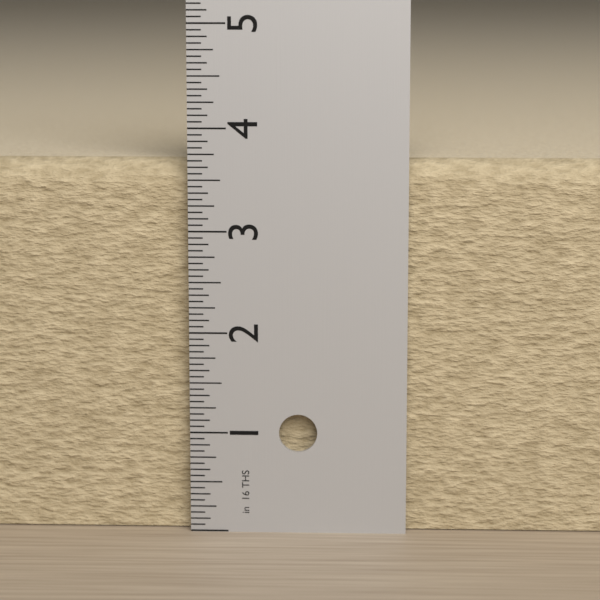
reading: 3.6875 in
